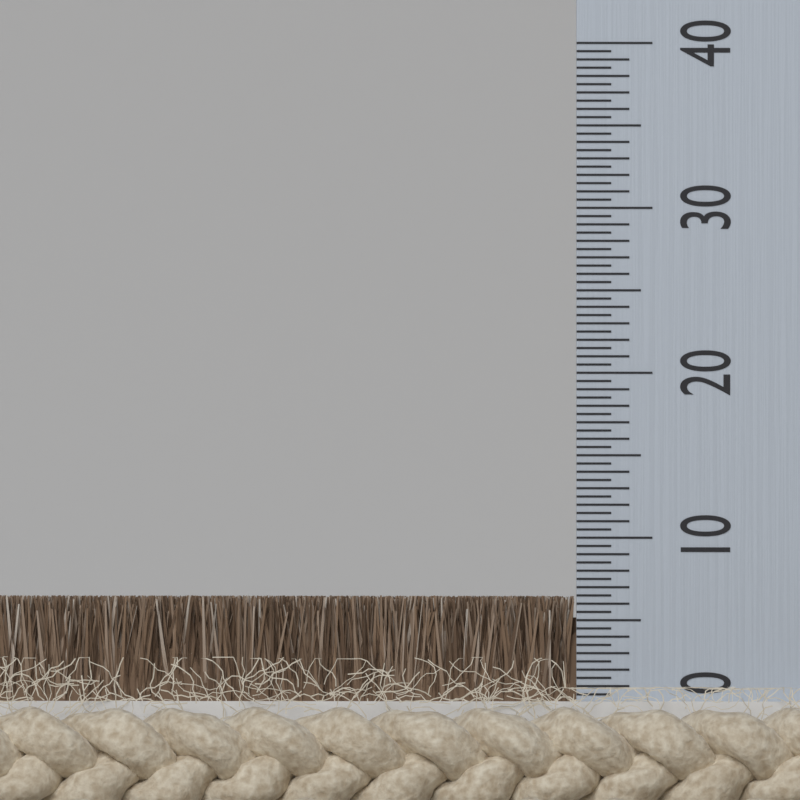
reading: 6.5 (no unit)
